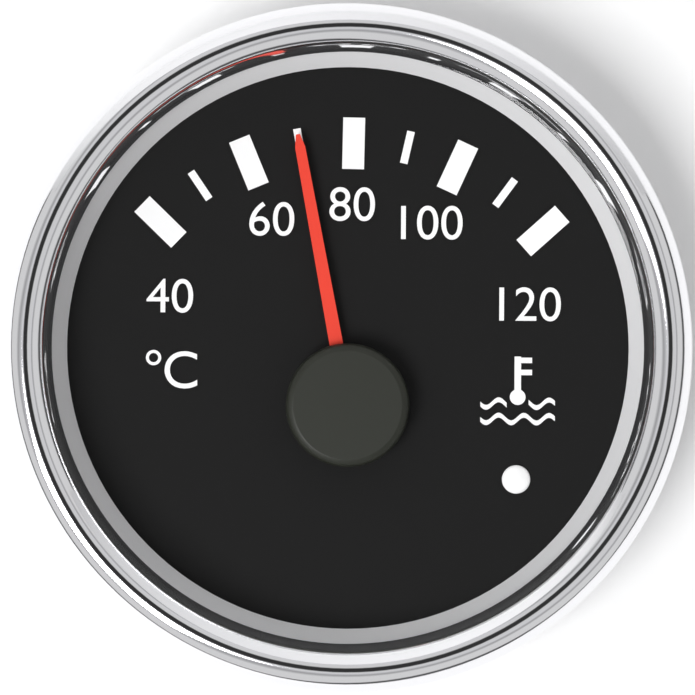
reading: 70 °C
